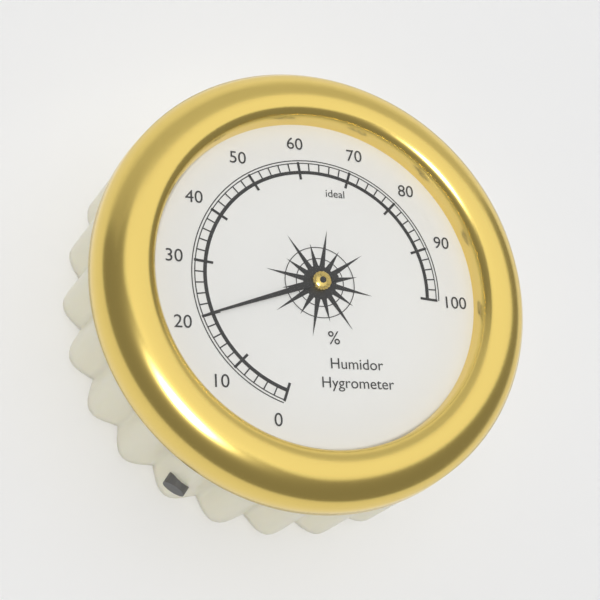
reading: 20 %
